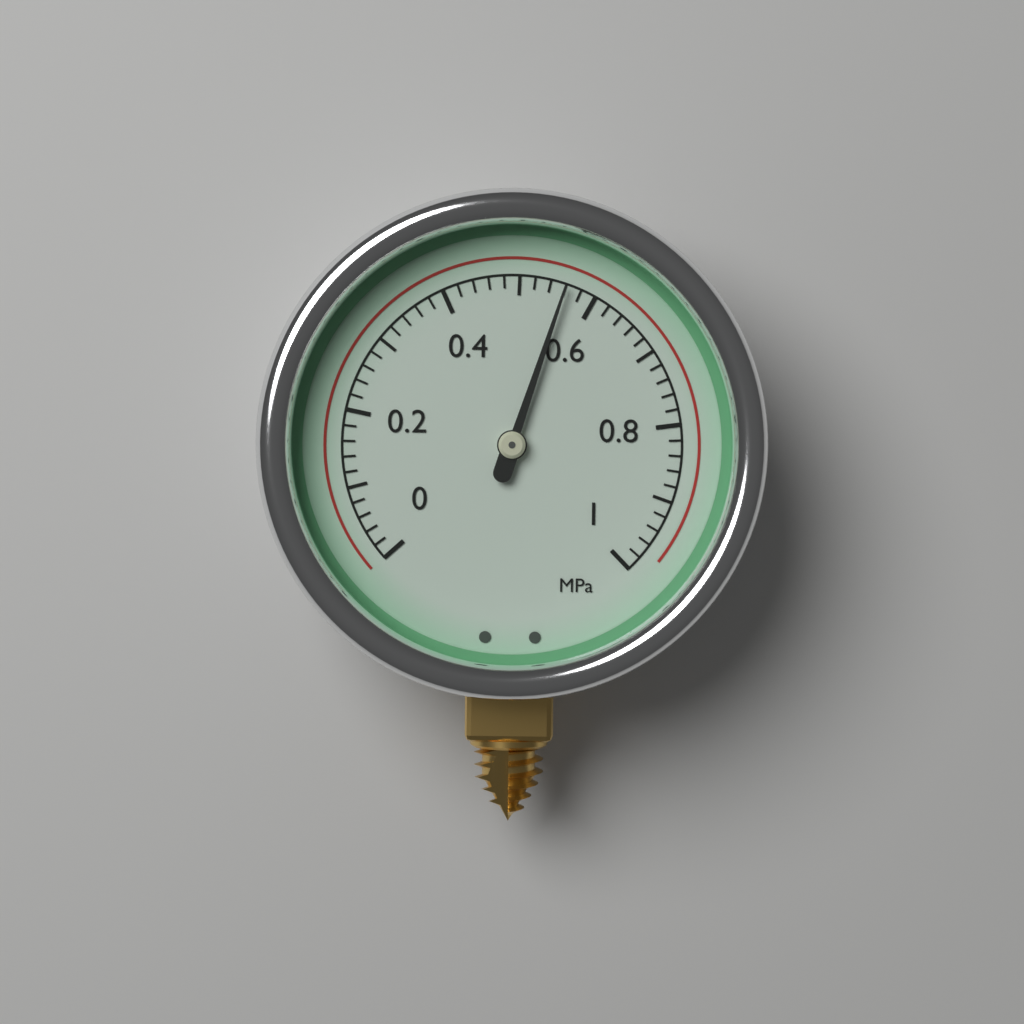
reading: 0.56 MPa
